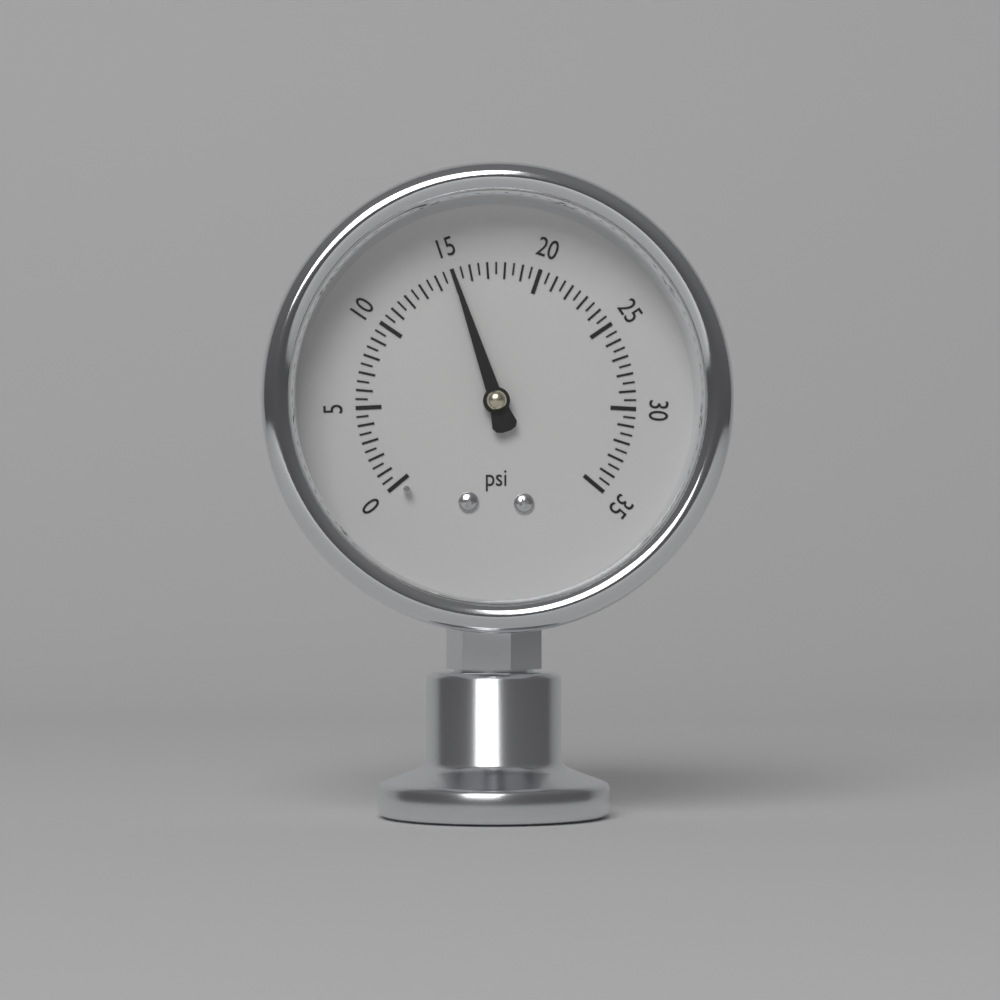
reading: 15.0 psi
